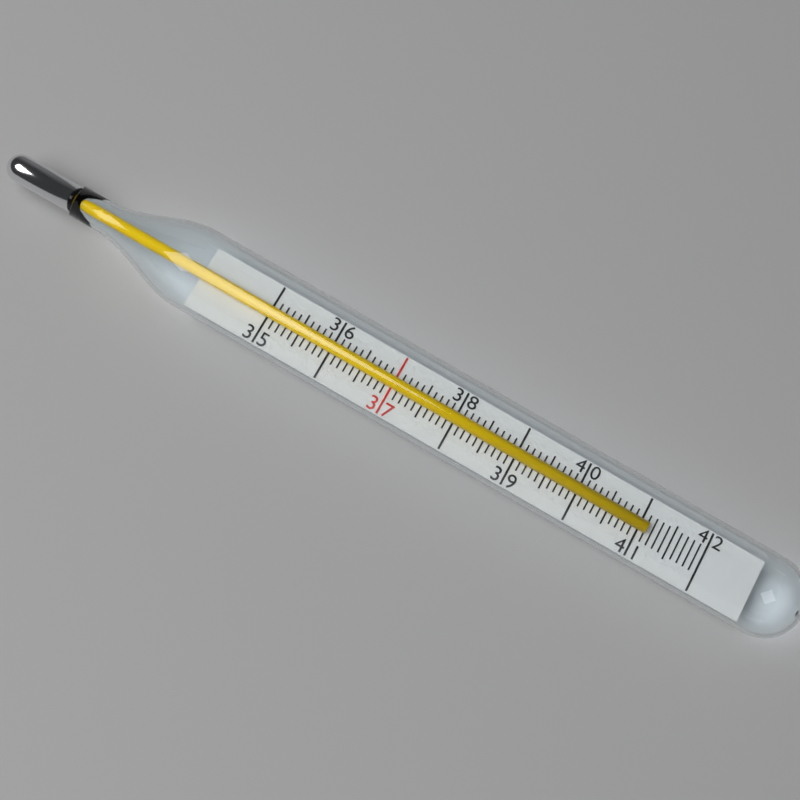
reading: 41.1 (no unit)
